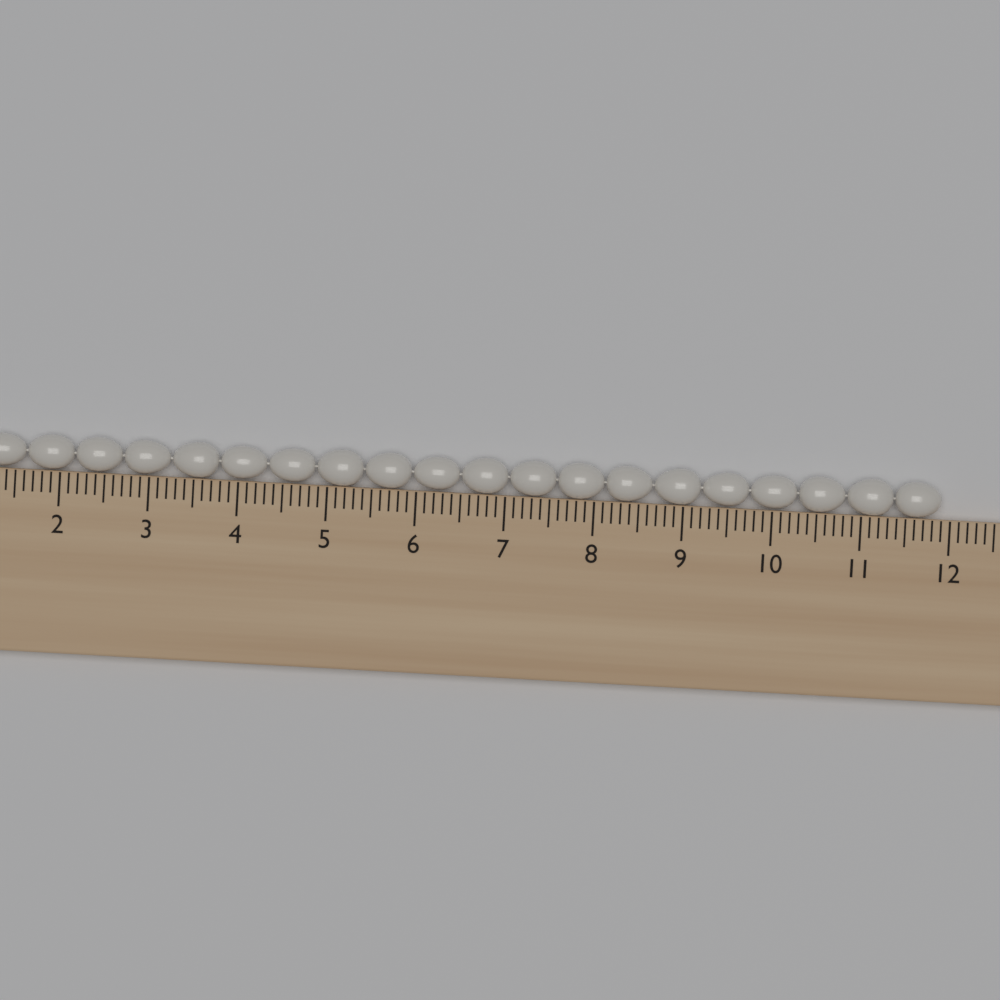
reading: 11.9 cm
